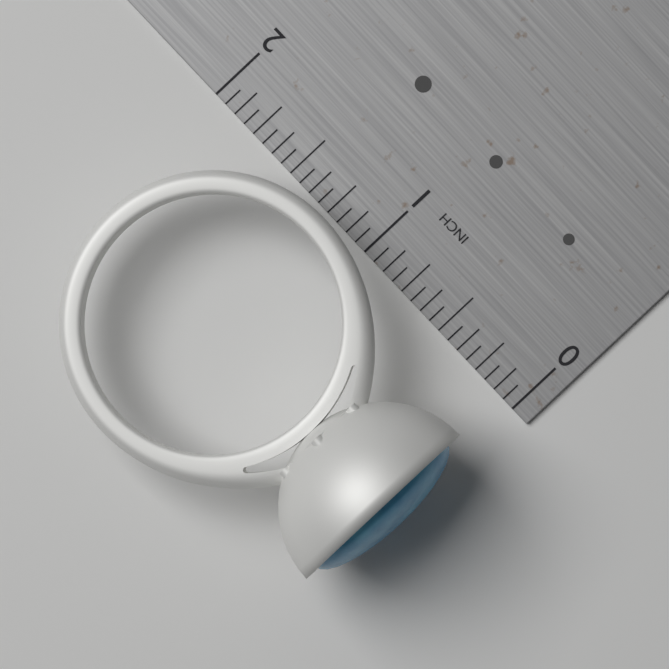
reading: 1.9375 in
